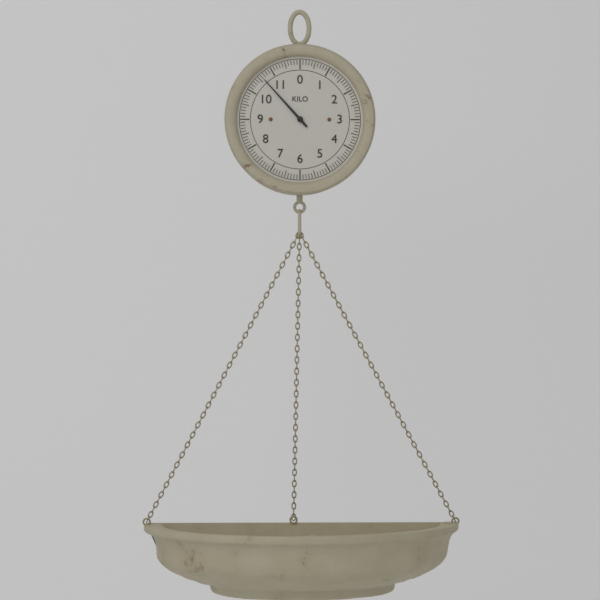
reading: 10.6 kg
